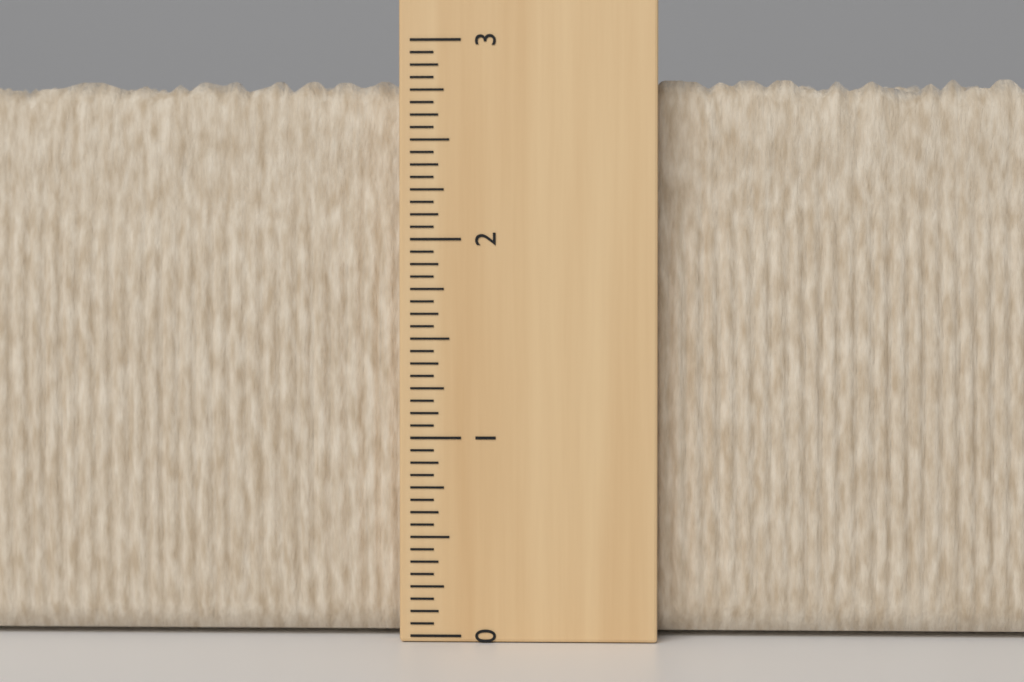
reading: 2.8125 (no unit)
